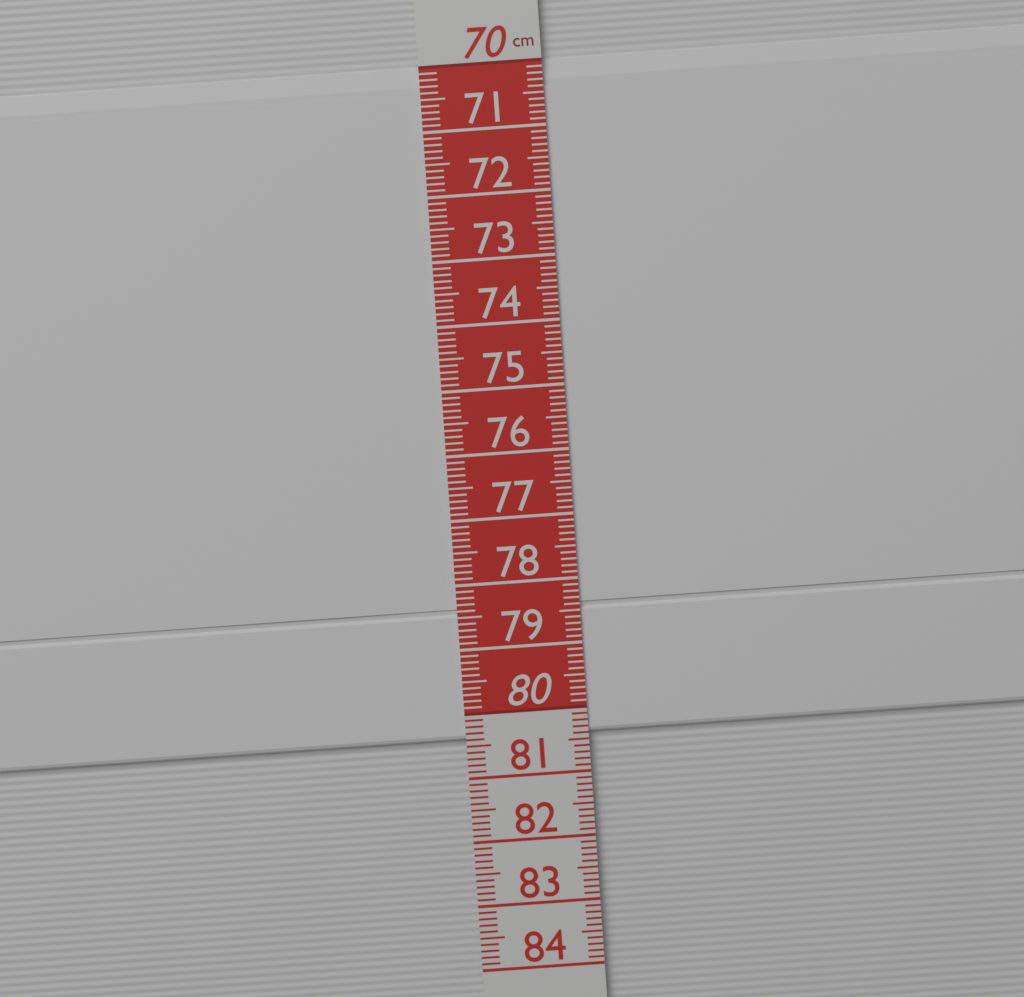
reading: 80.4 cm
